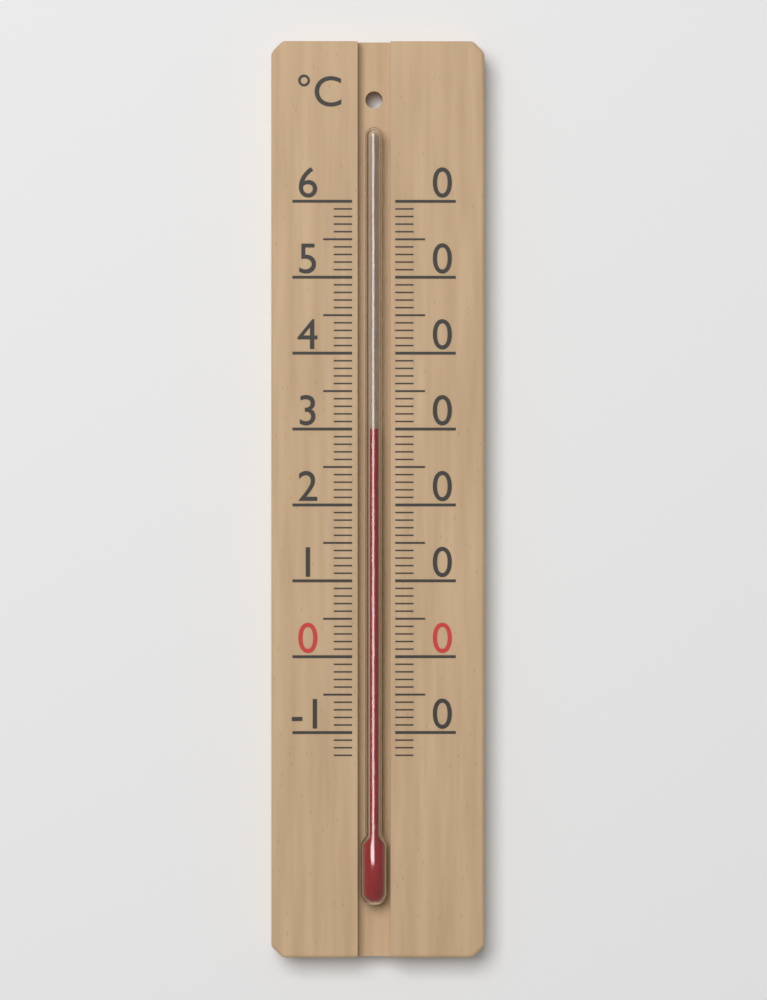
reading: 30 °C
